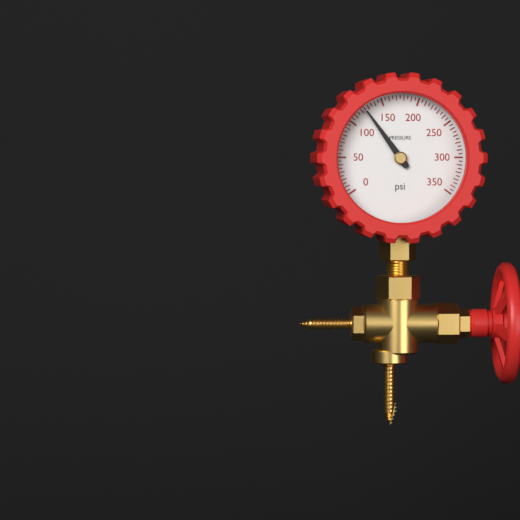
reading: 125 psi
